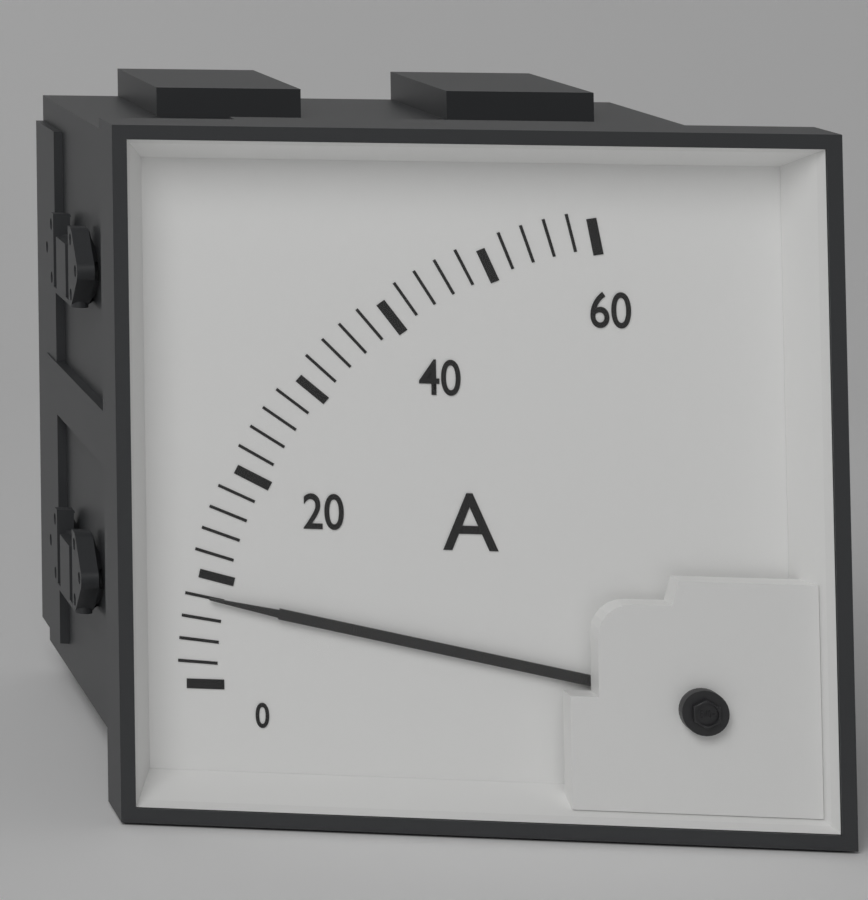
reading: 8 A
